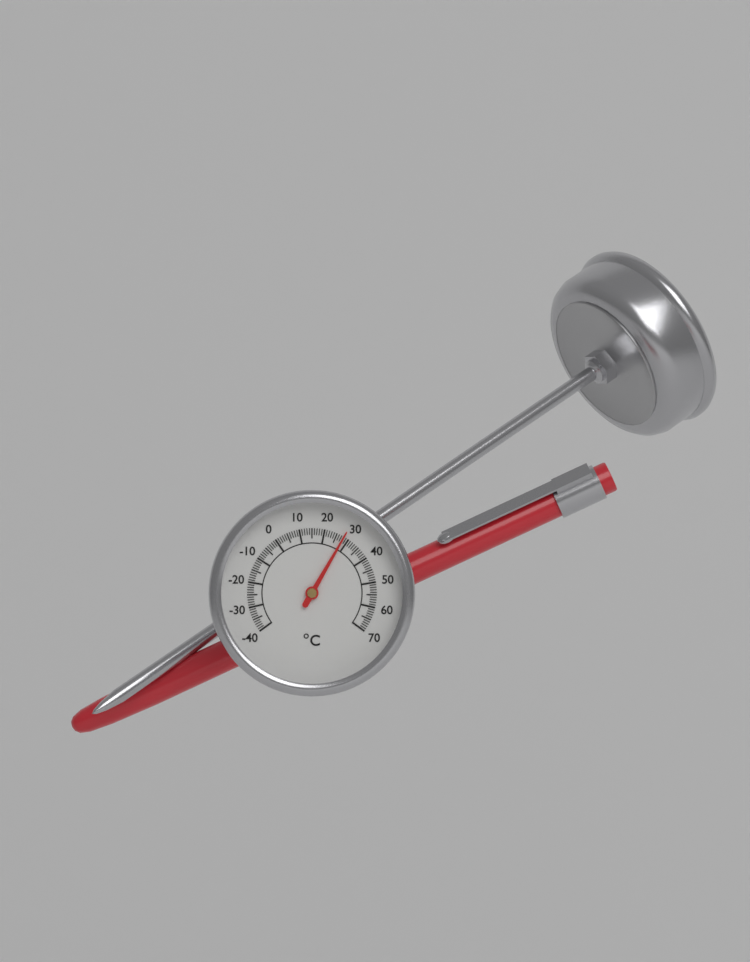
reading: 28 °C
